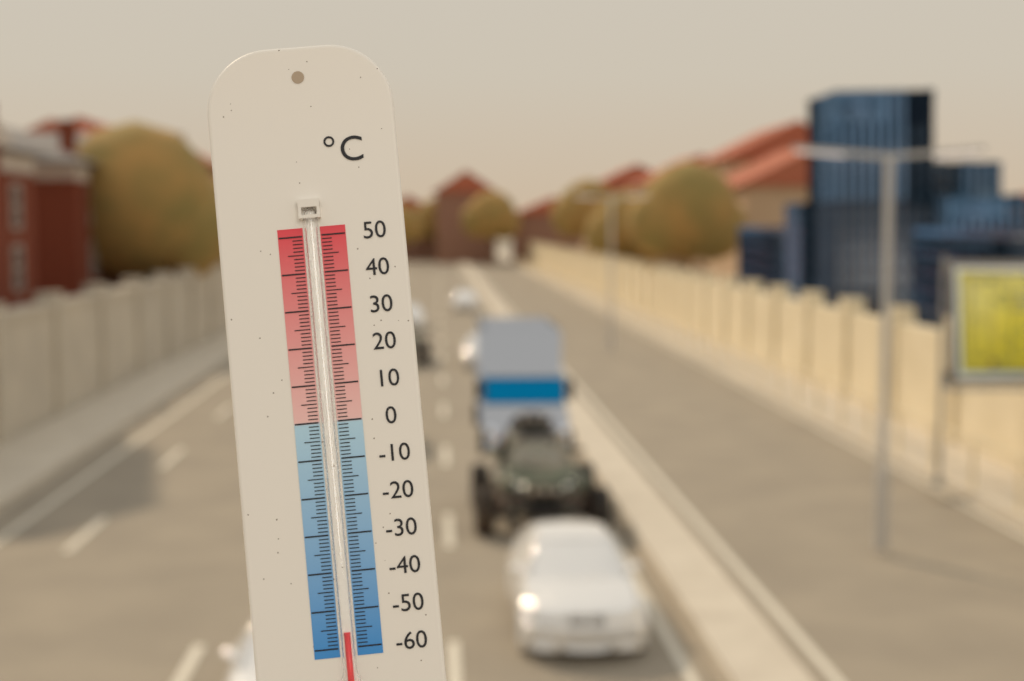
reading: -56 °C
